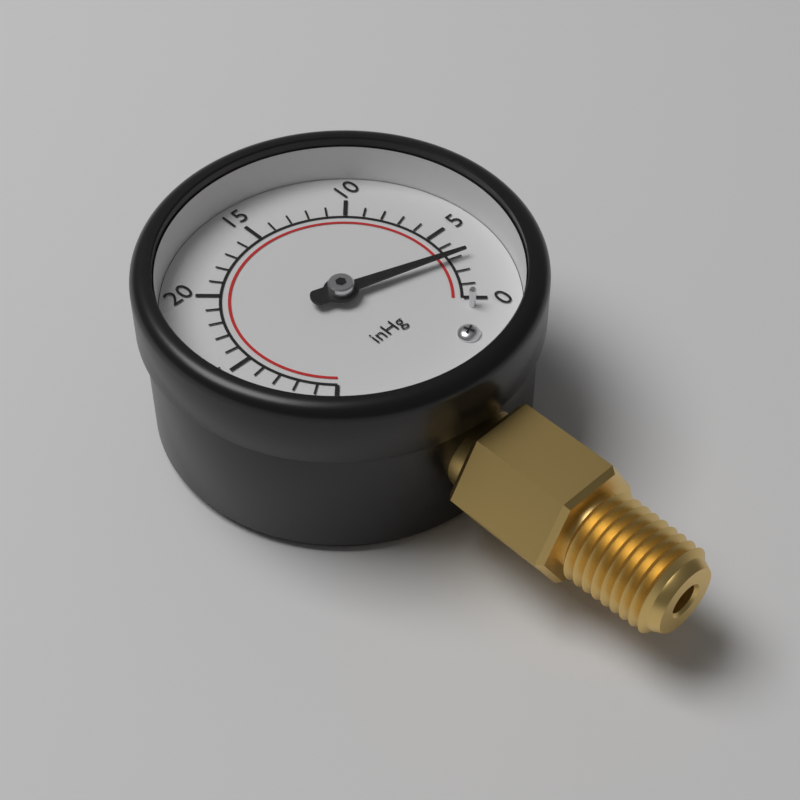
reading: 3 inHg
